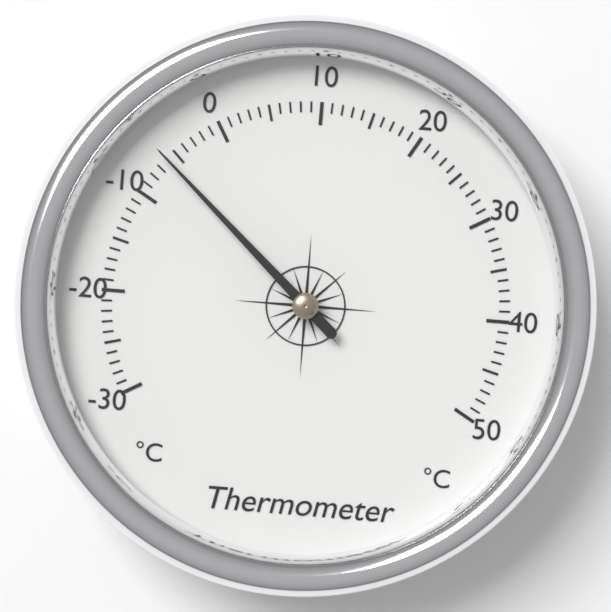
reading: -6 °C
